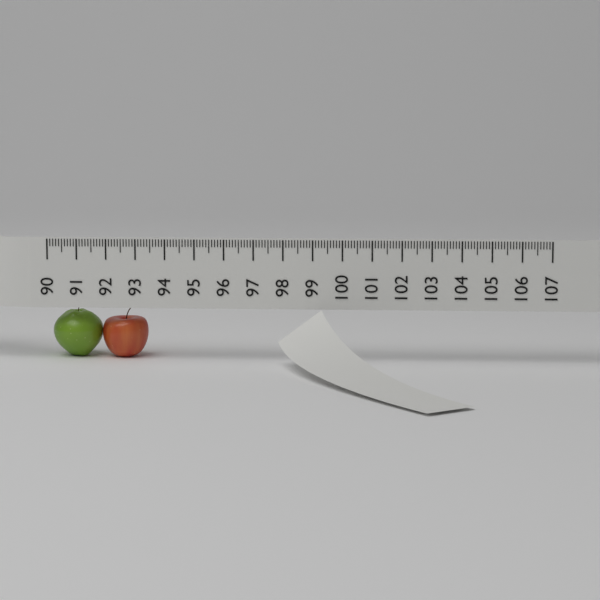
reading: 93.3 (no unit)
